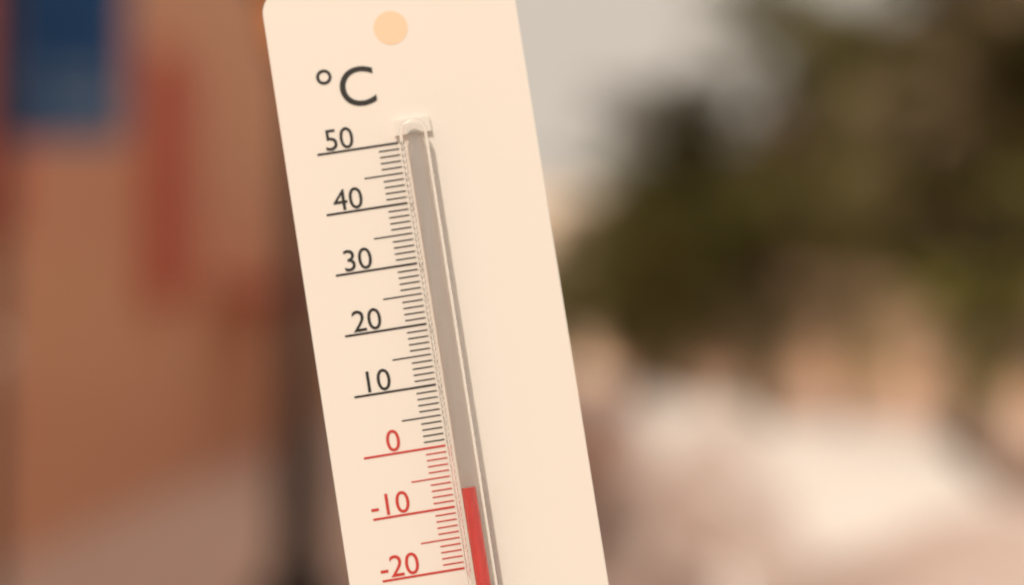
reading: -7 °C
